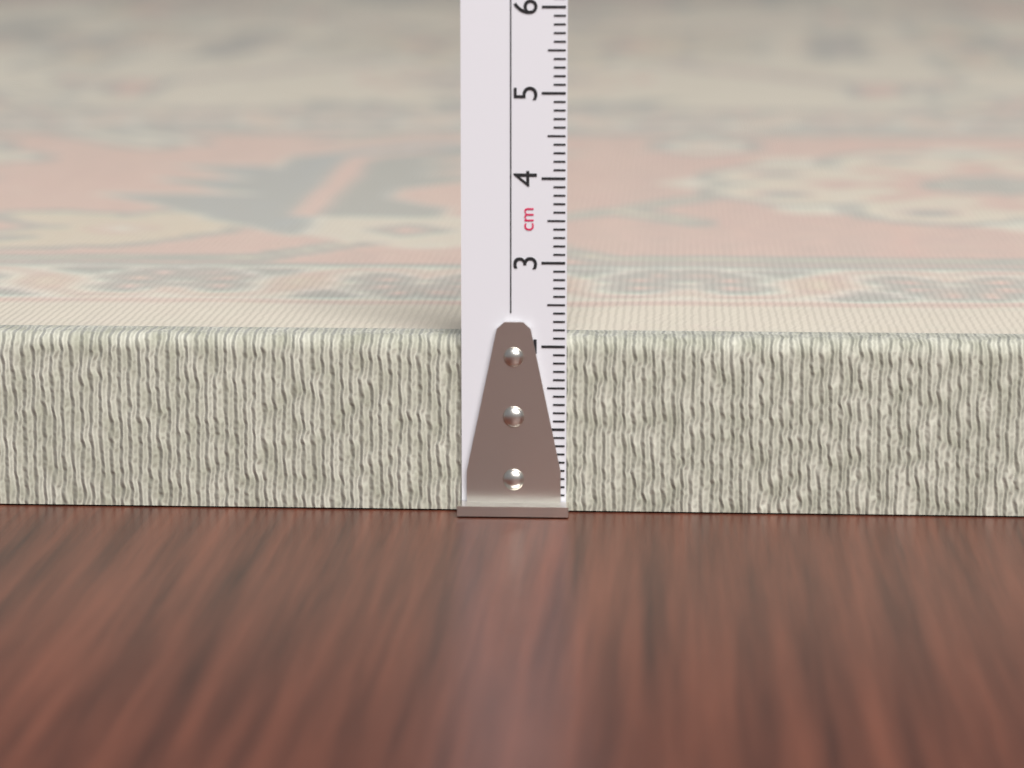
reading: 2.1 cm
